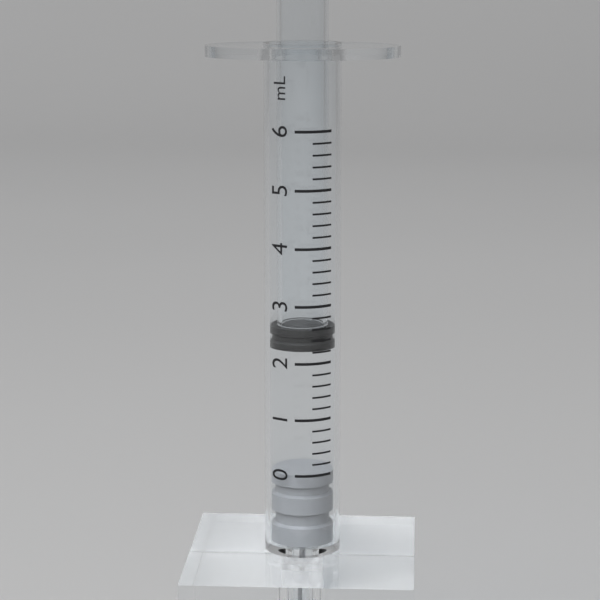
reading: 2.2 mL
